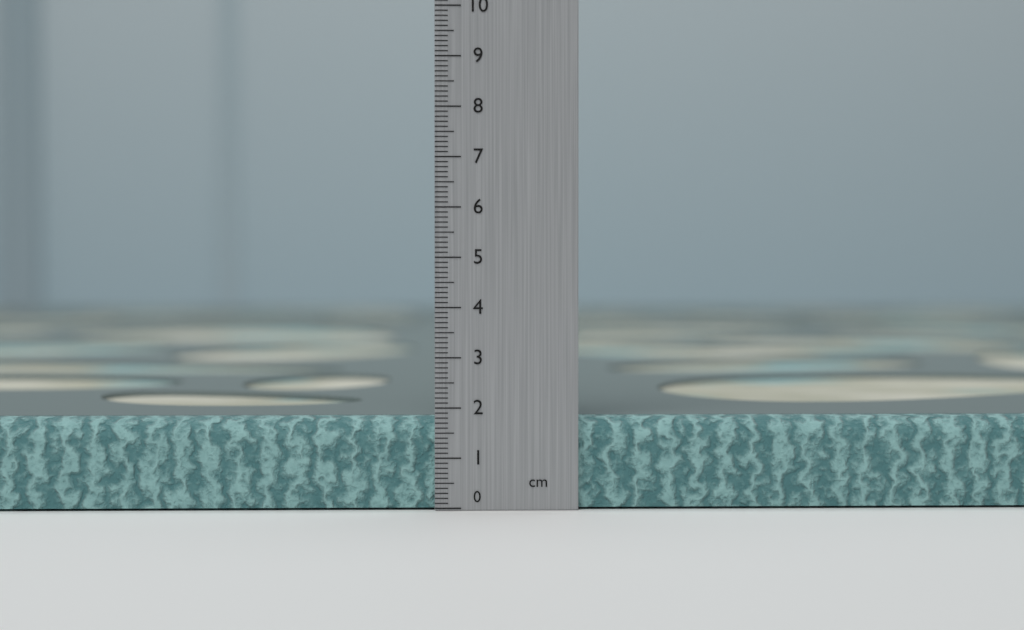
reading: 1.8 cm
